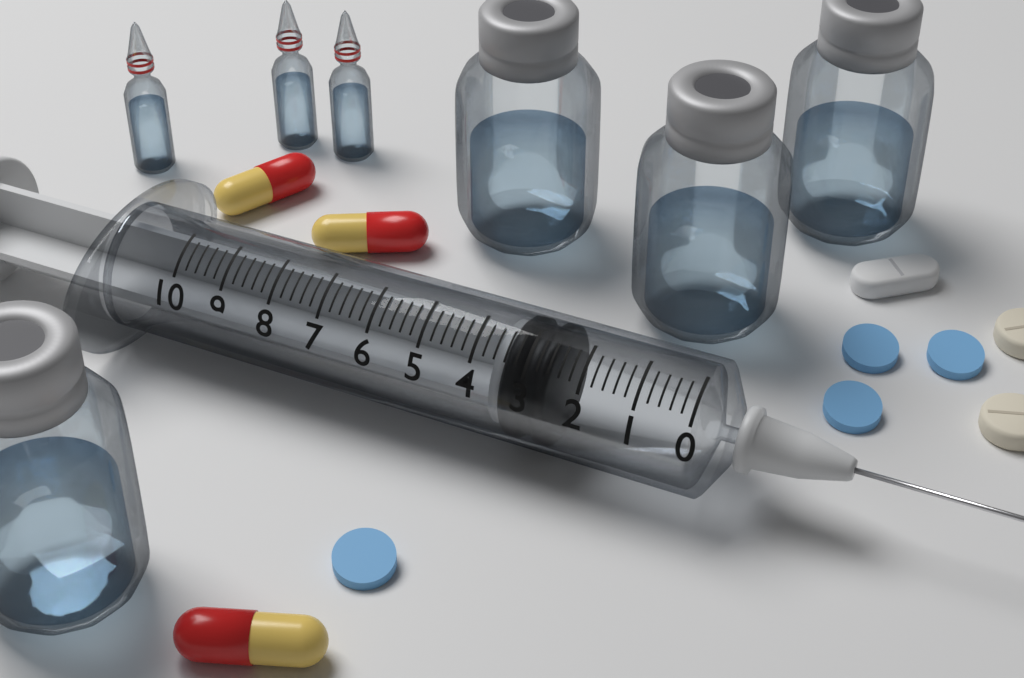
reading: 2.6 (no unit)
